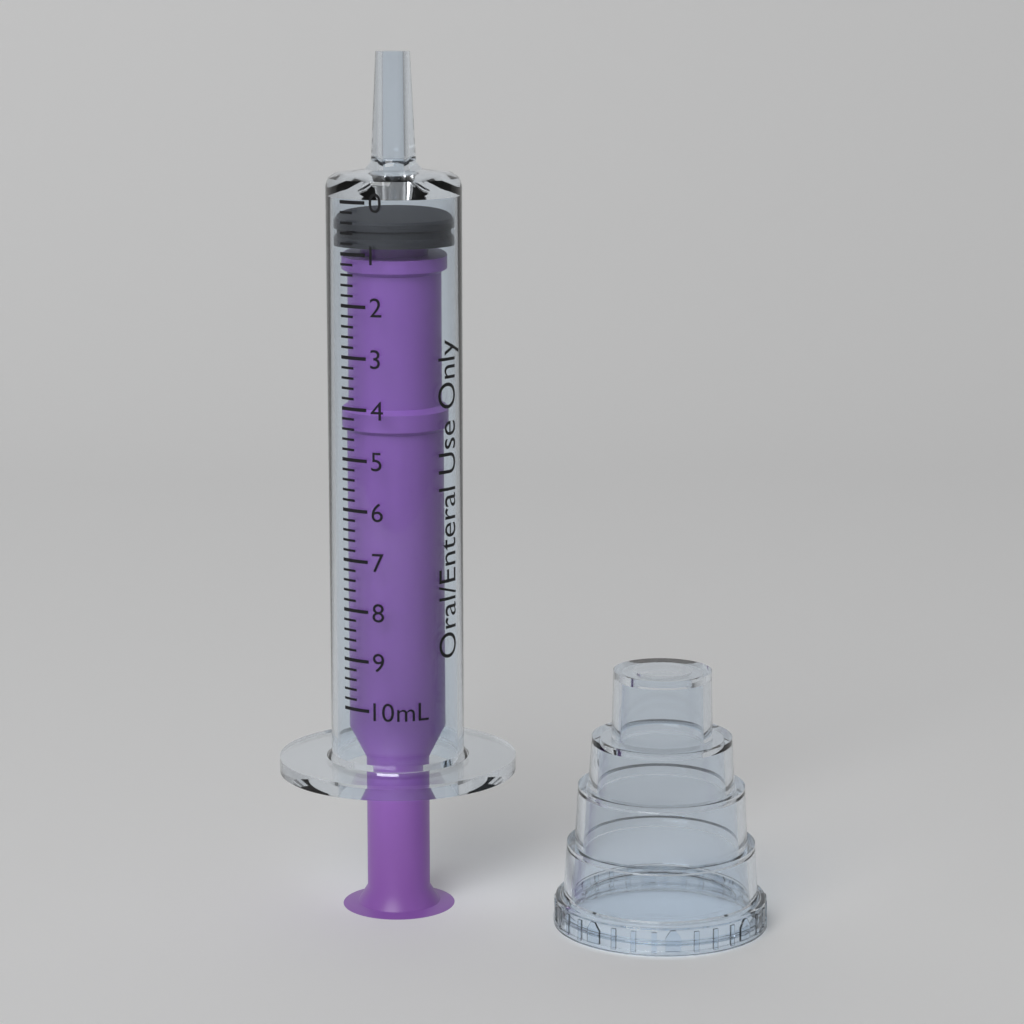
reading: 0.4 mL
